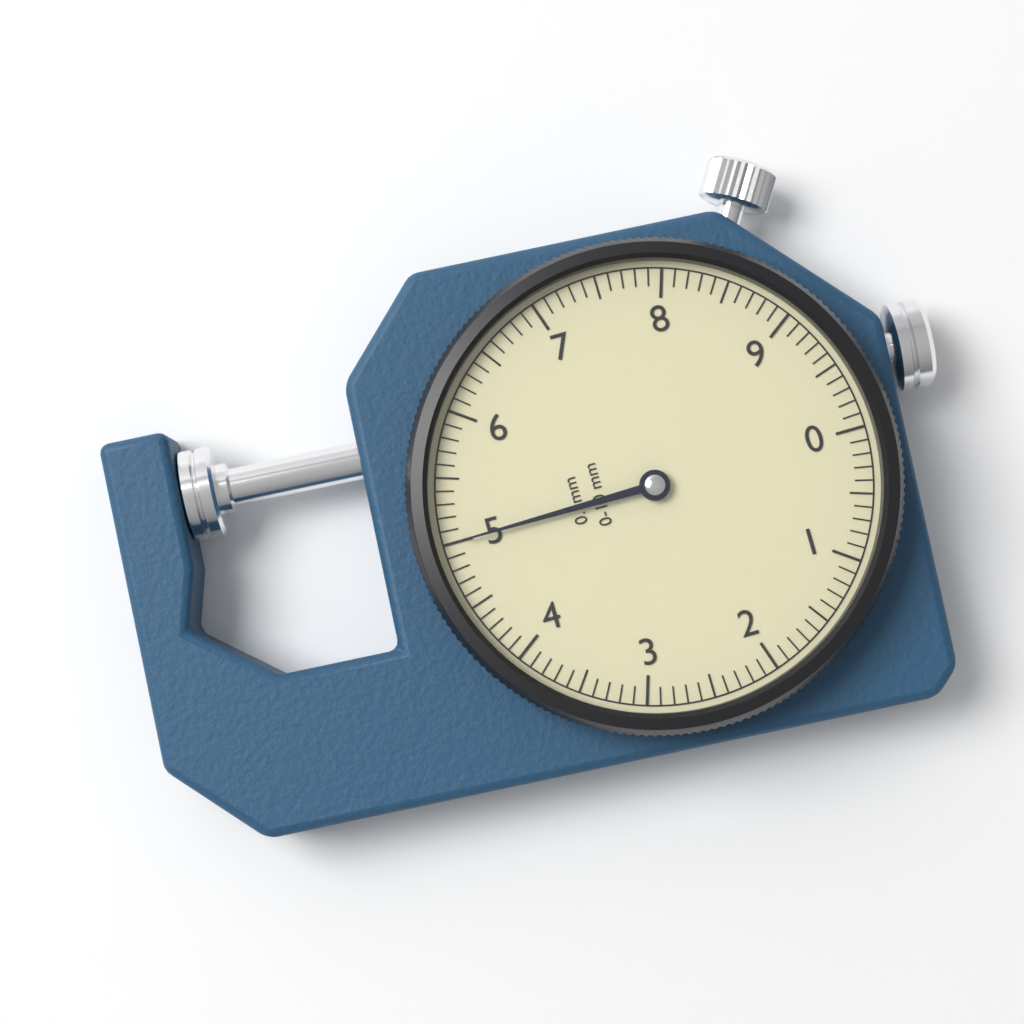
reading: 5.0 mm
